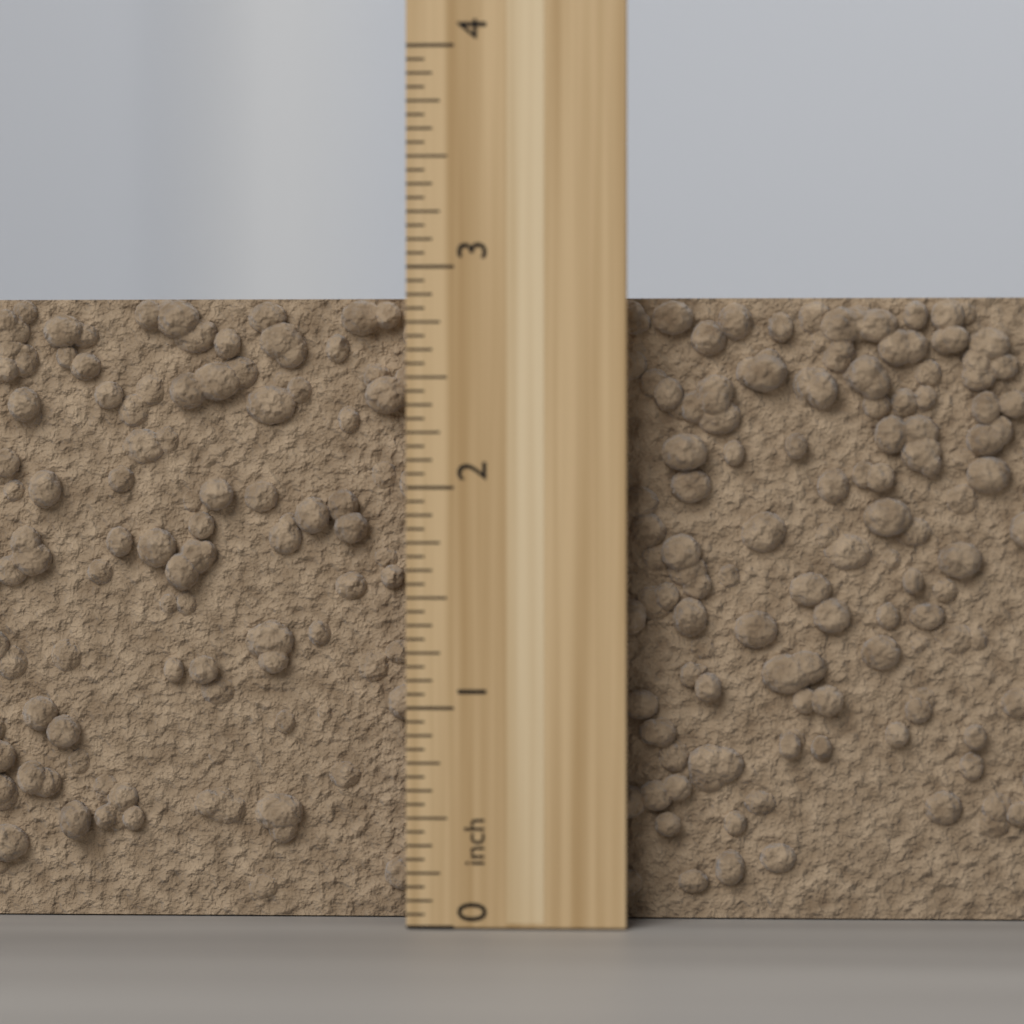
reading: 2.8750 inch
